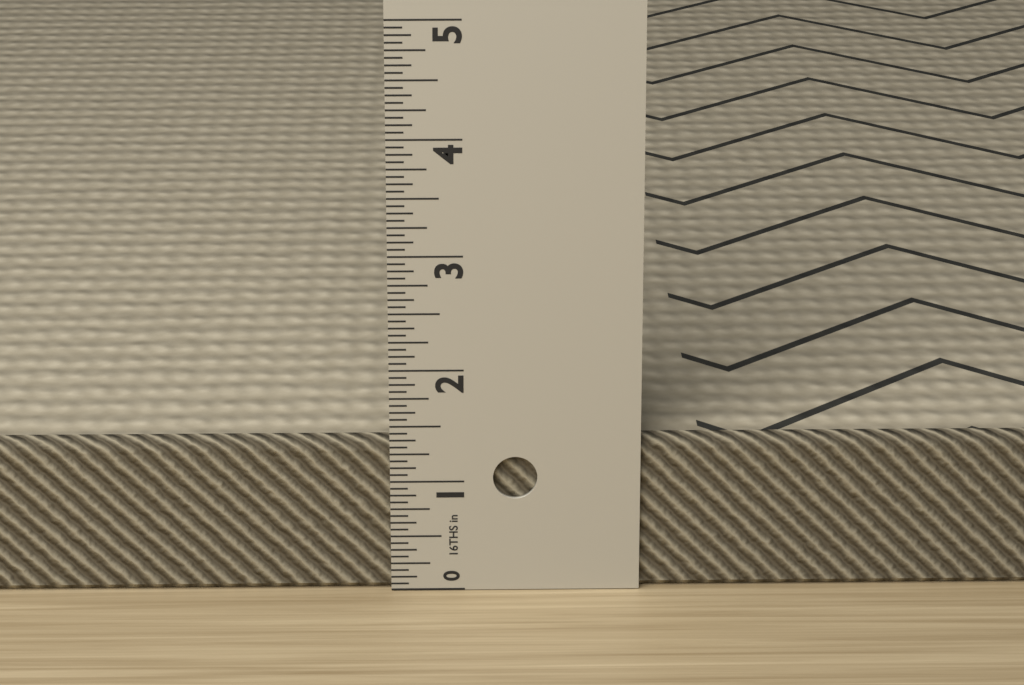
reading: 1.3750 in
